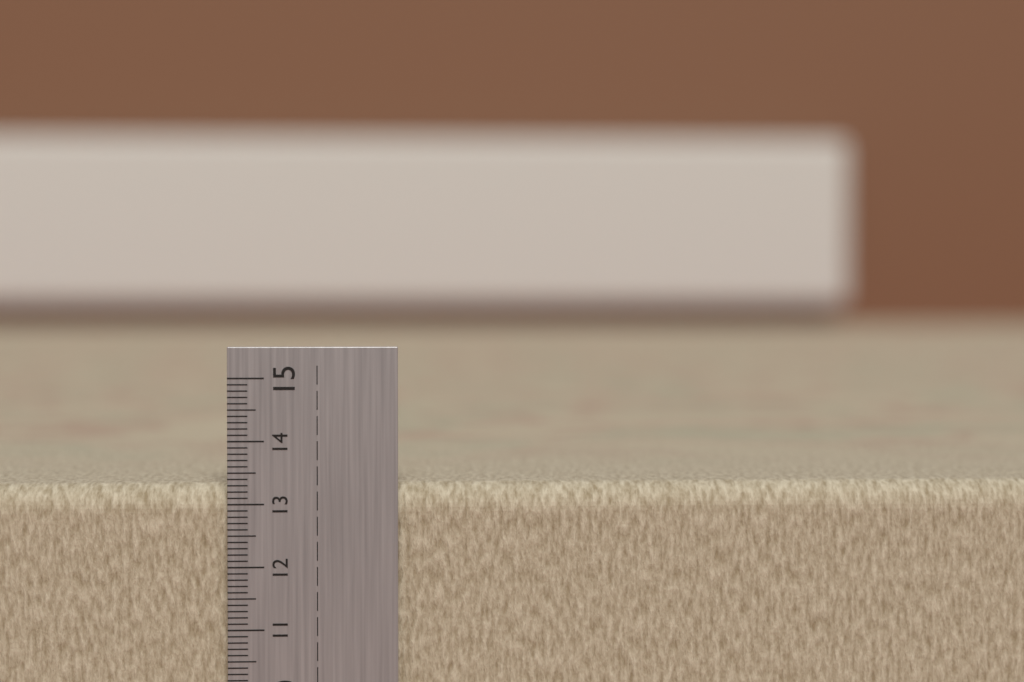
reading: 13.3 cm
